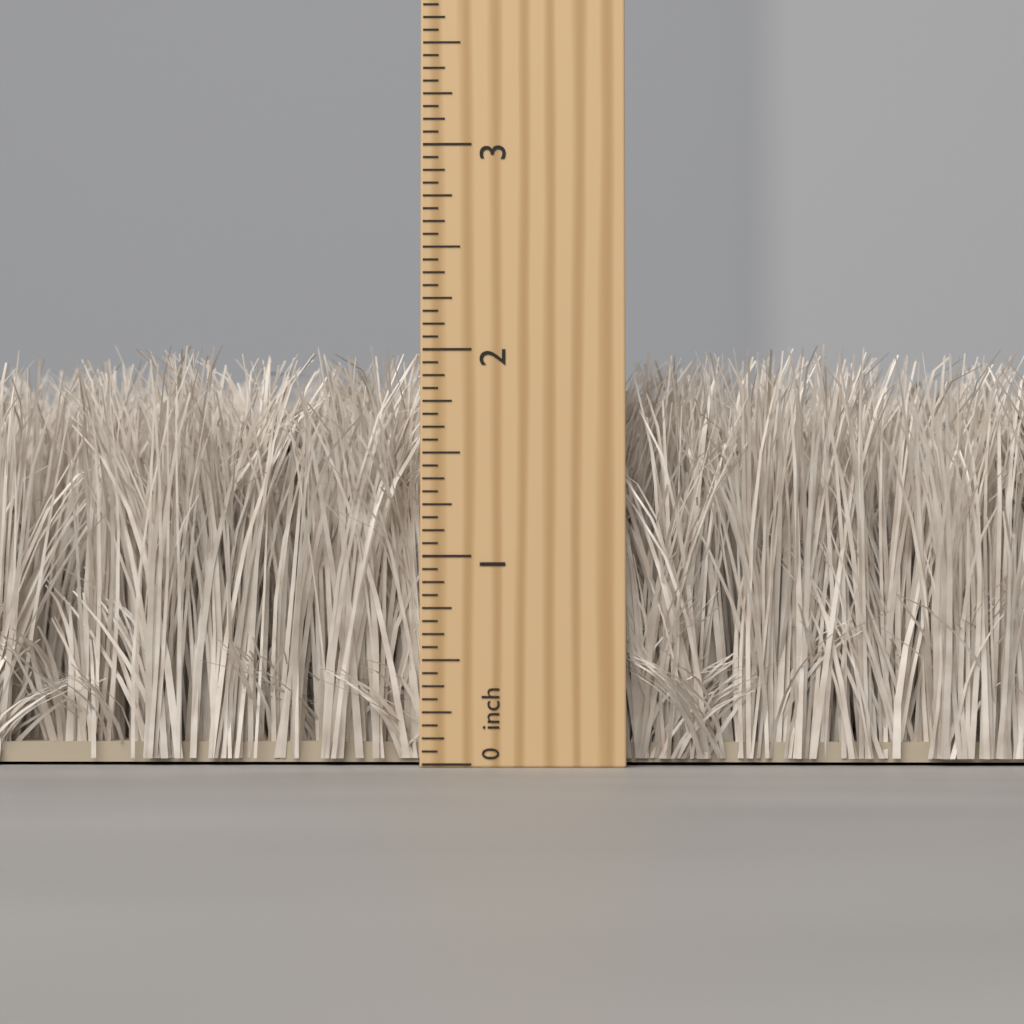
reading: 2.0000 inch
